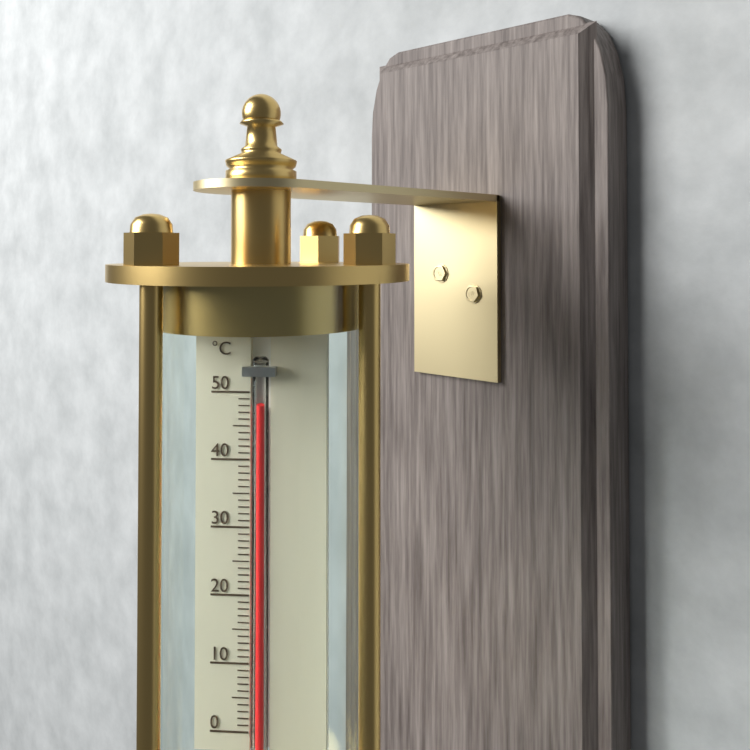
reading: 48 °C
